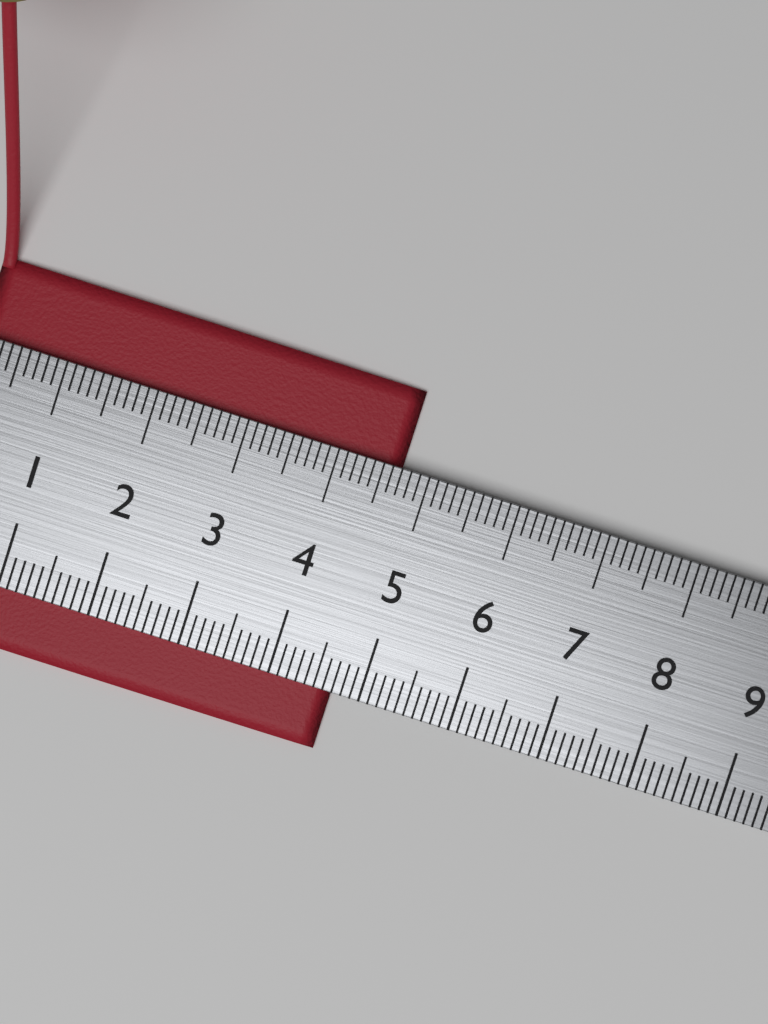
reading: 4.7 cm
